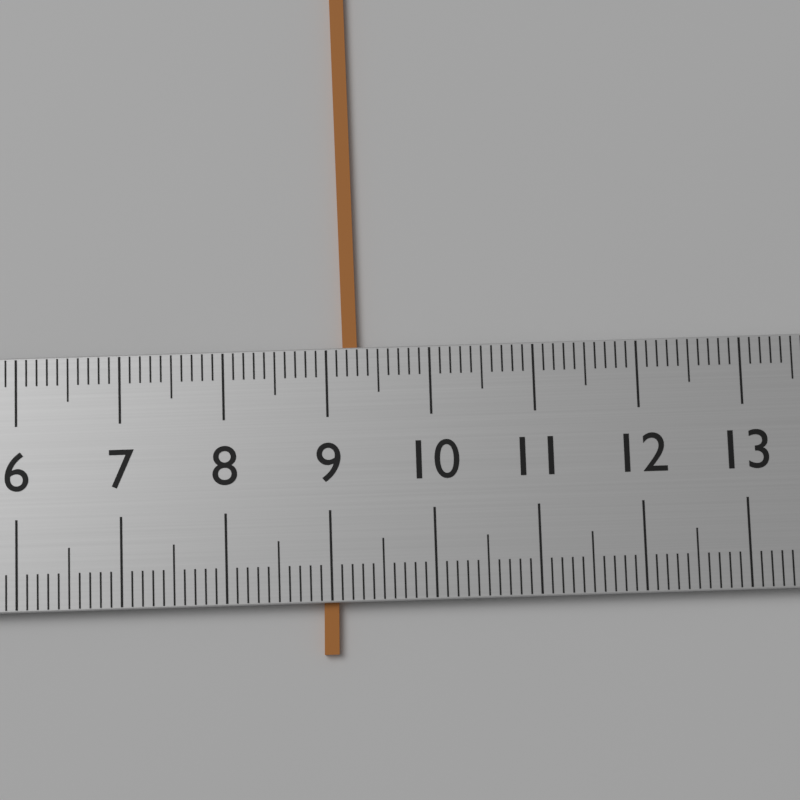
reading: 9.3 (no unit)
